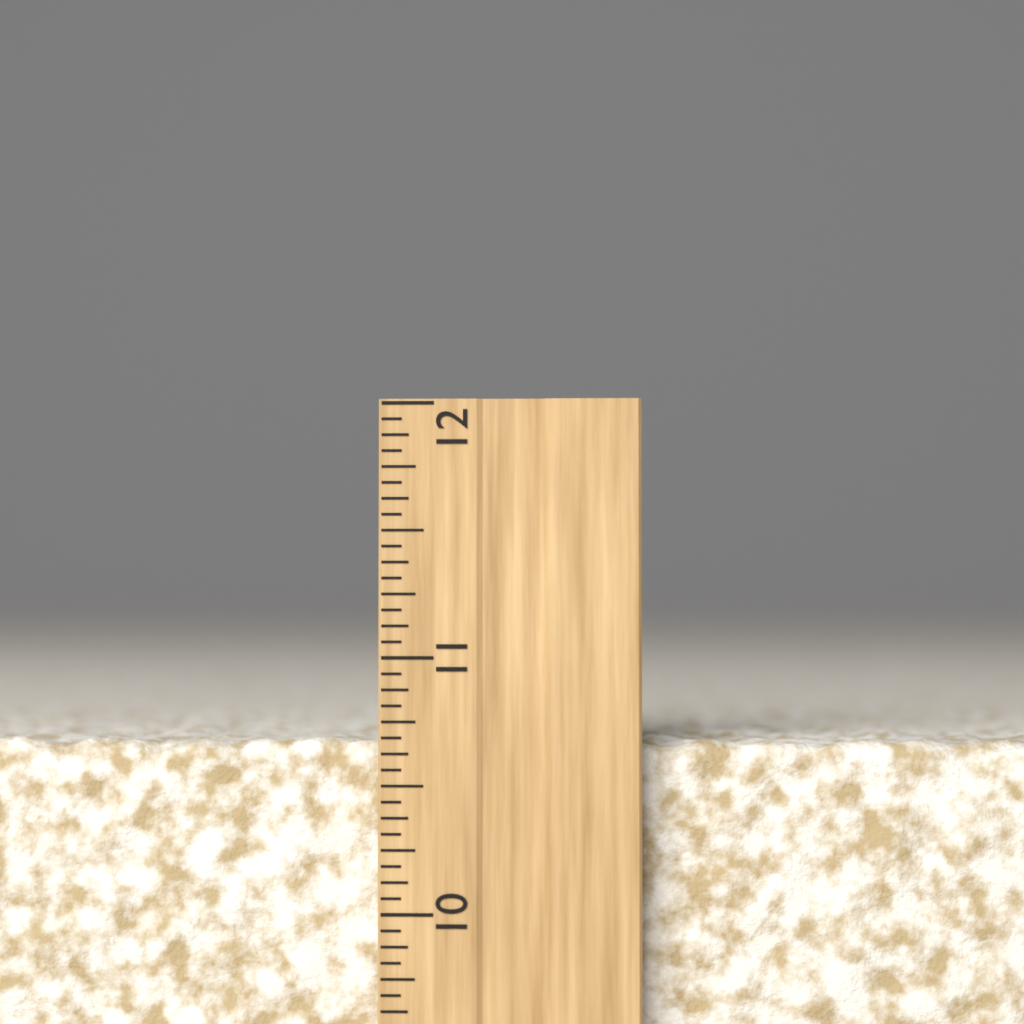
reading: 10.6875 inch
